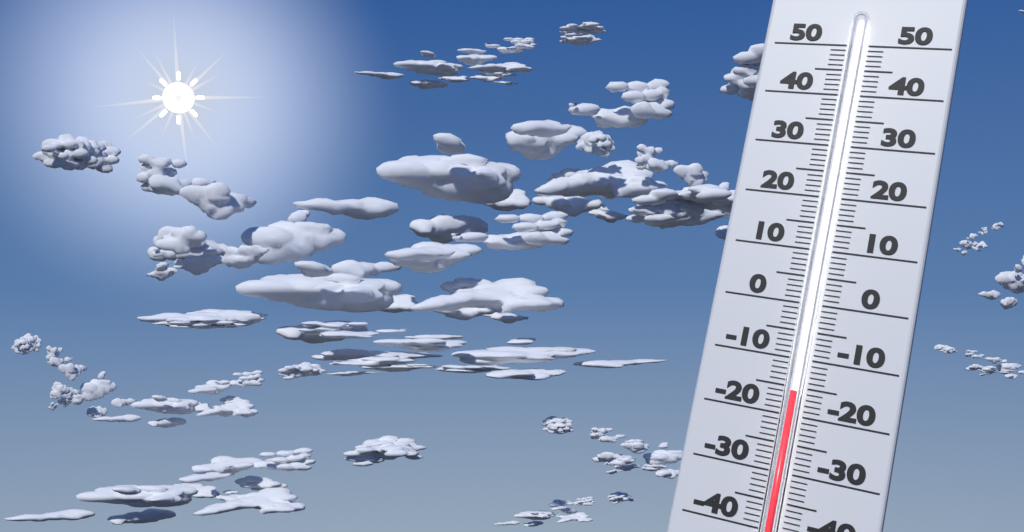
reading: -16 (no unit)
